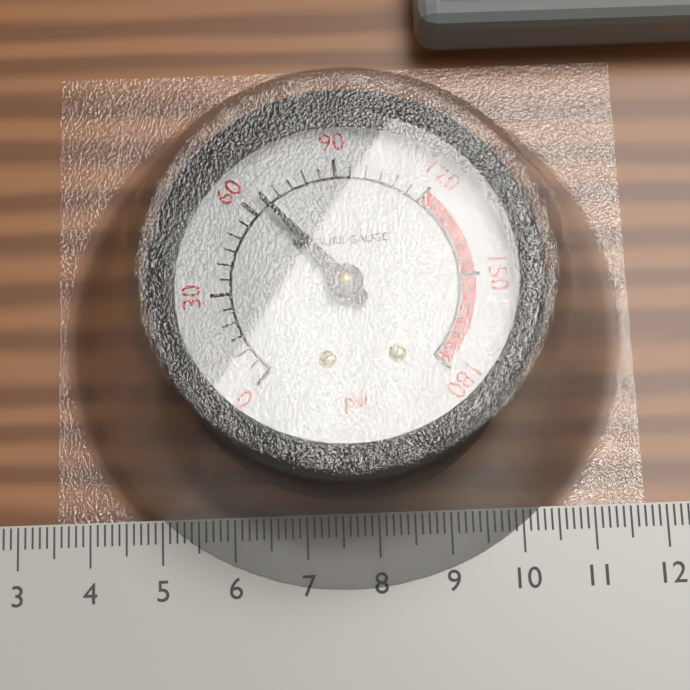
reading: 65 psi
